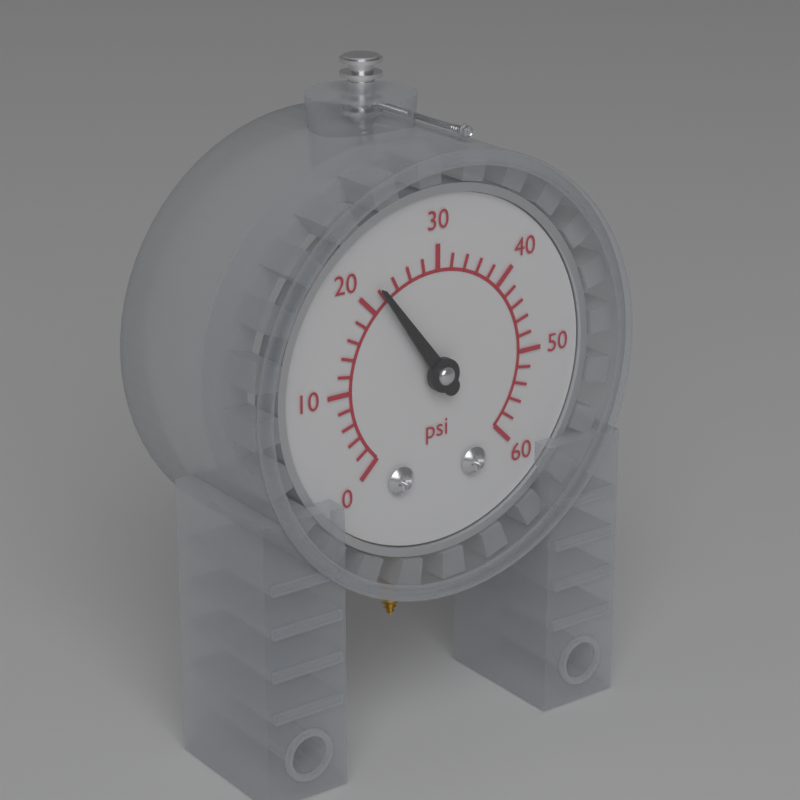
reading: 22 psi
